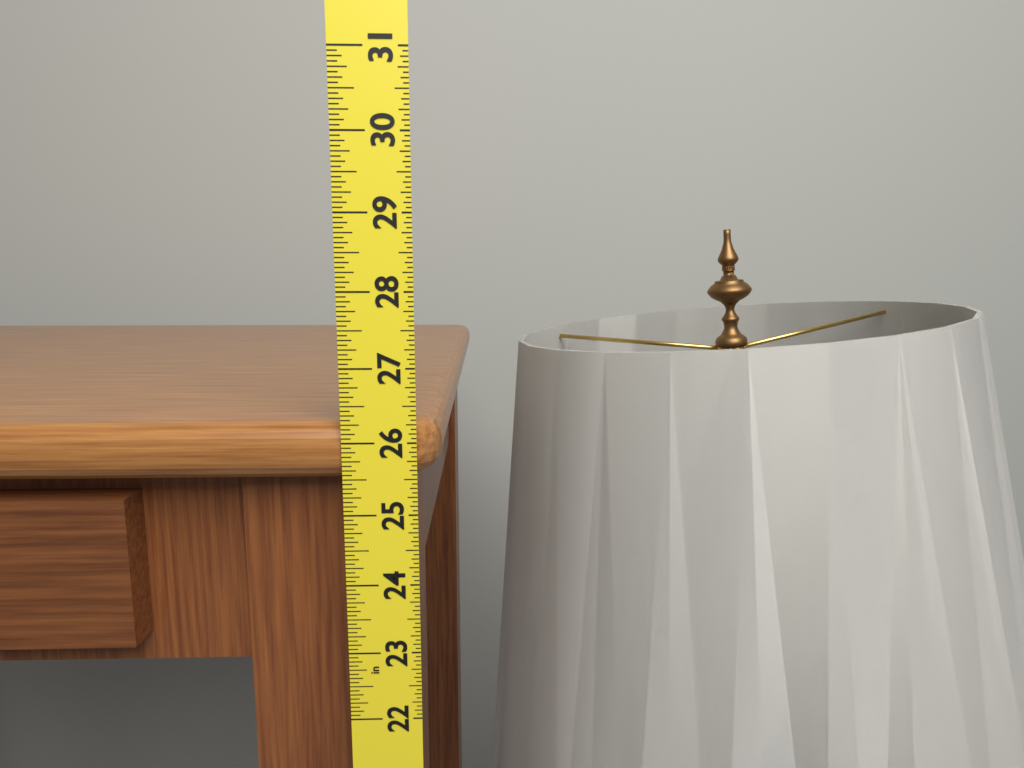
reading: 26.2500 in
